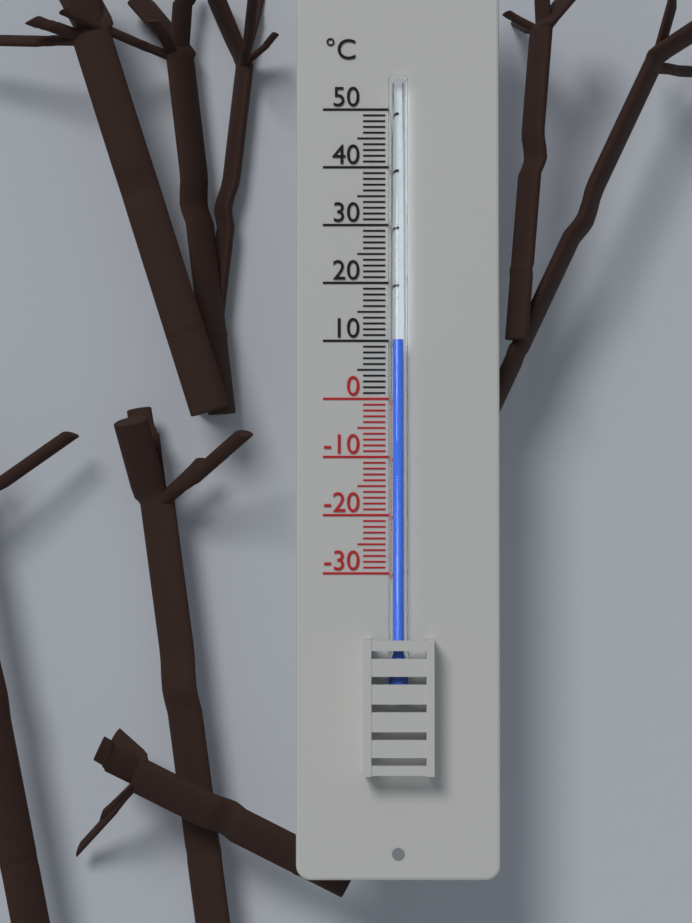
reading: 10 °C
